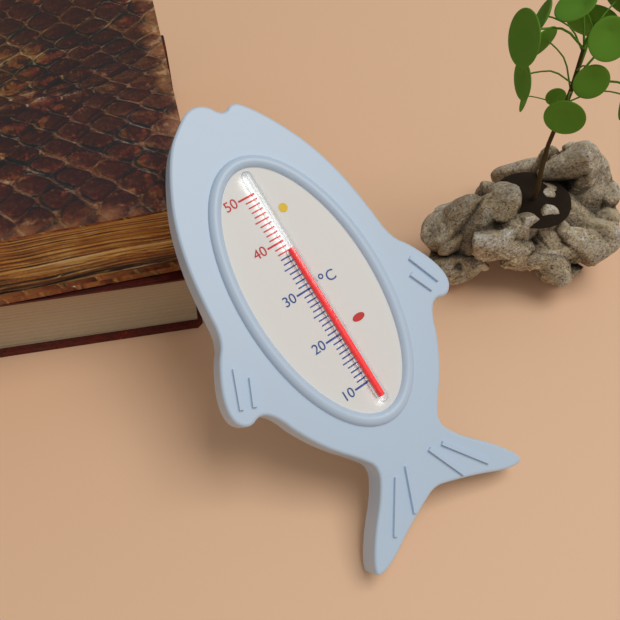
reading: 38 °C
